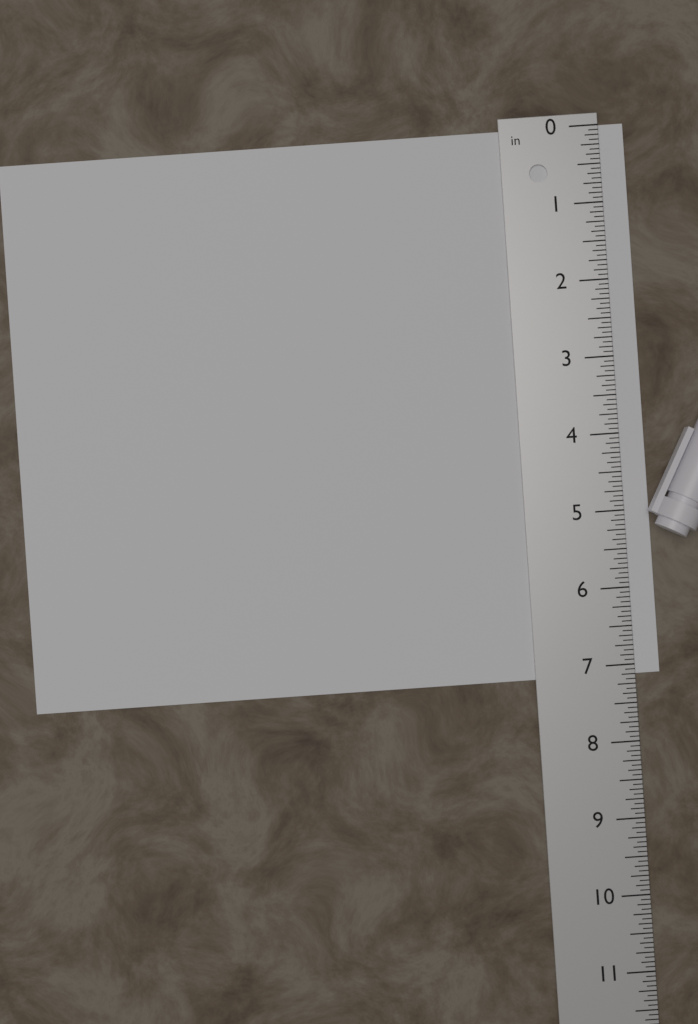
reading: 7.1250 in
